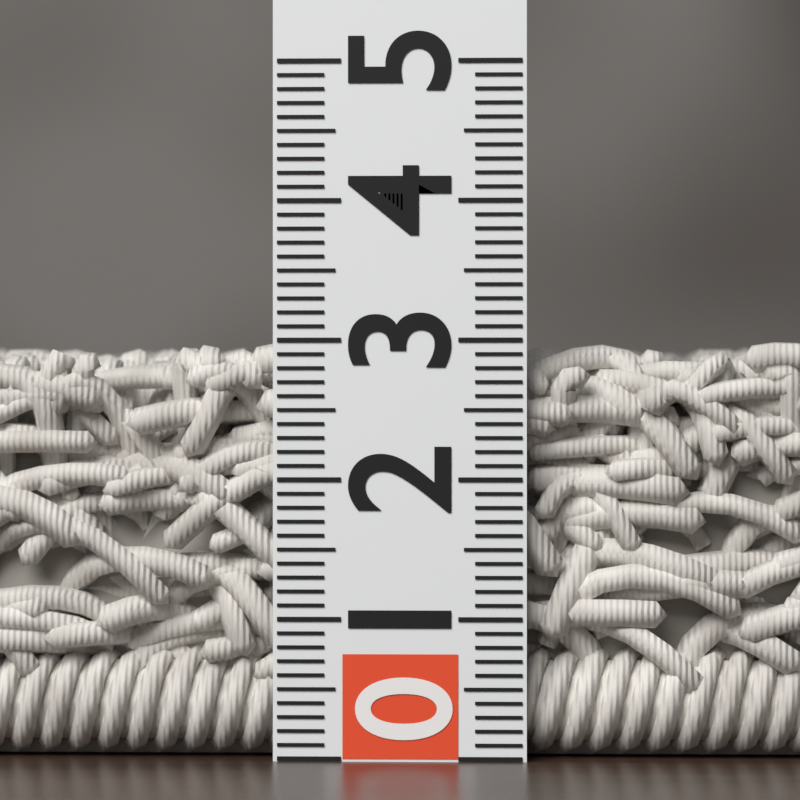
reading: 3.0 (no unit)
